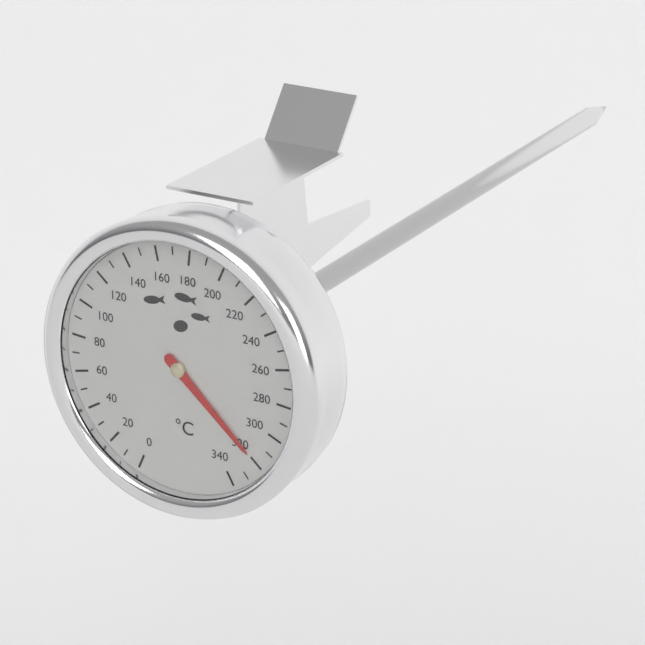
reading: 320 °C
